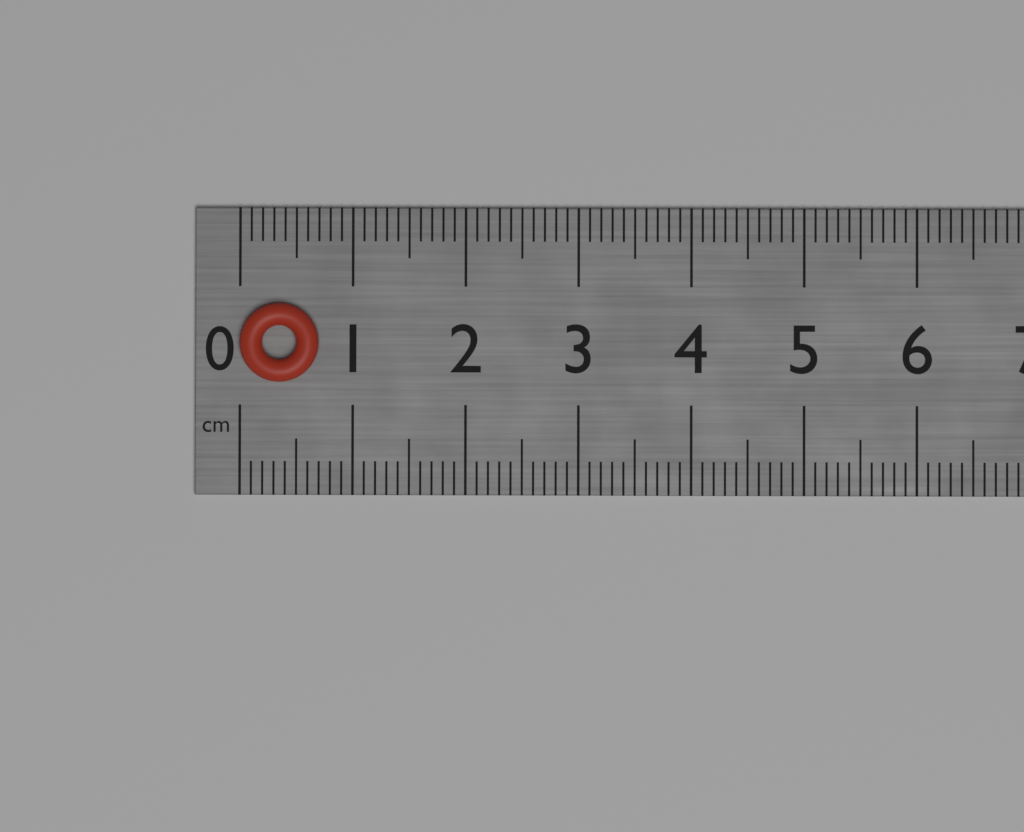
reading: 0.7 cm
